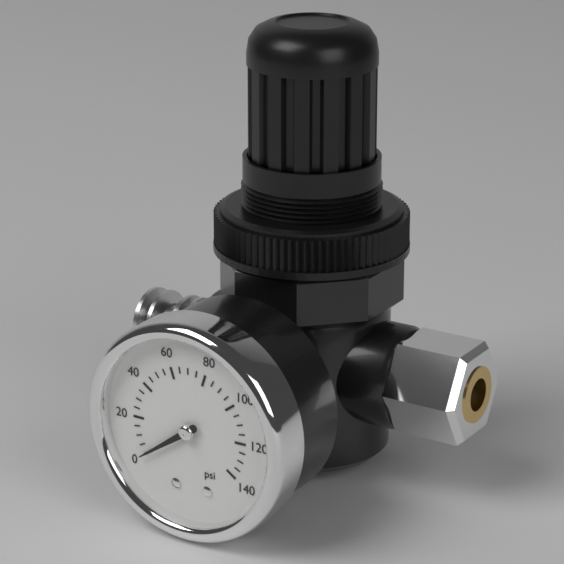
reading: 0 psi
